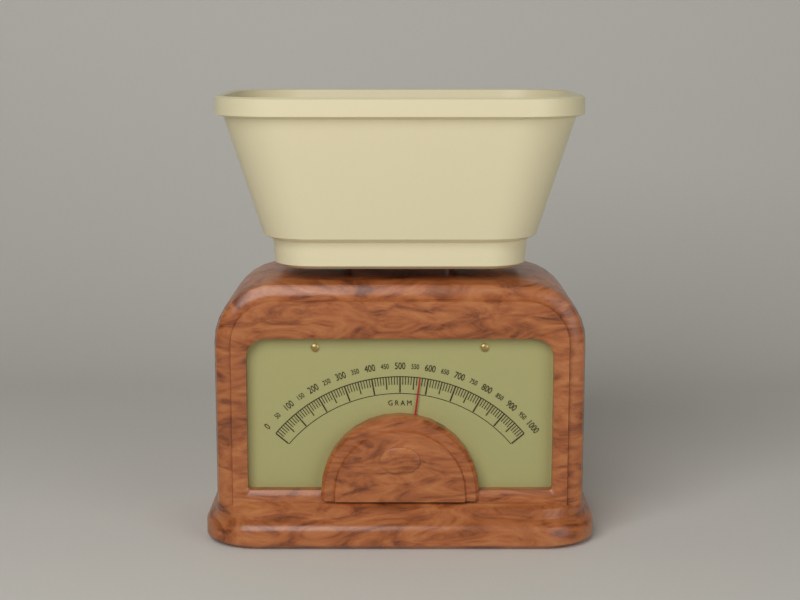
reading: 570 g
